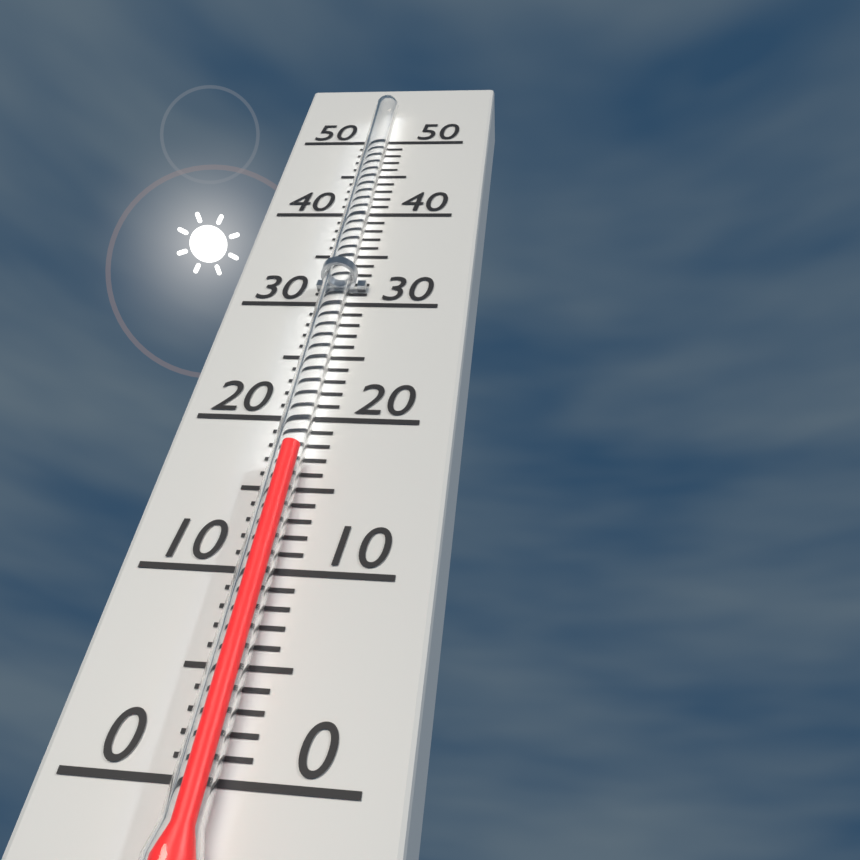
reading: 17 (no unit)
